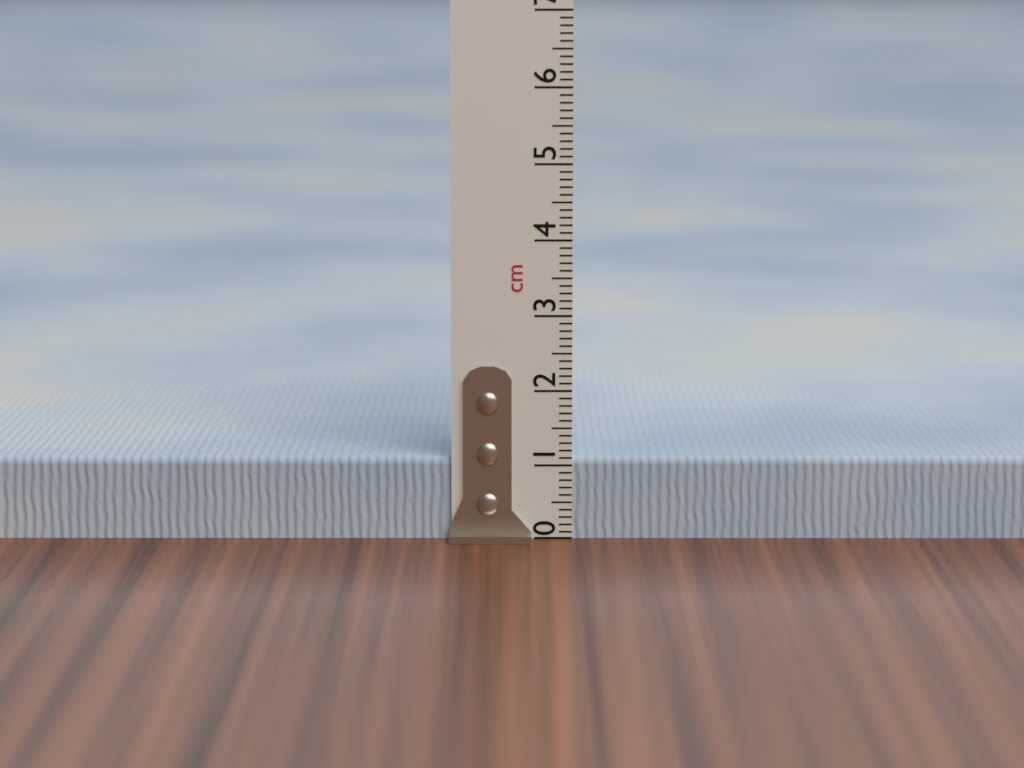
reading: 1.1 cm
